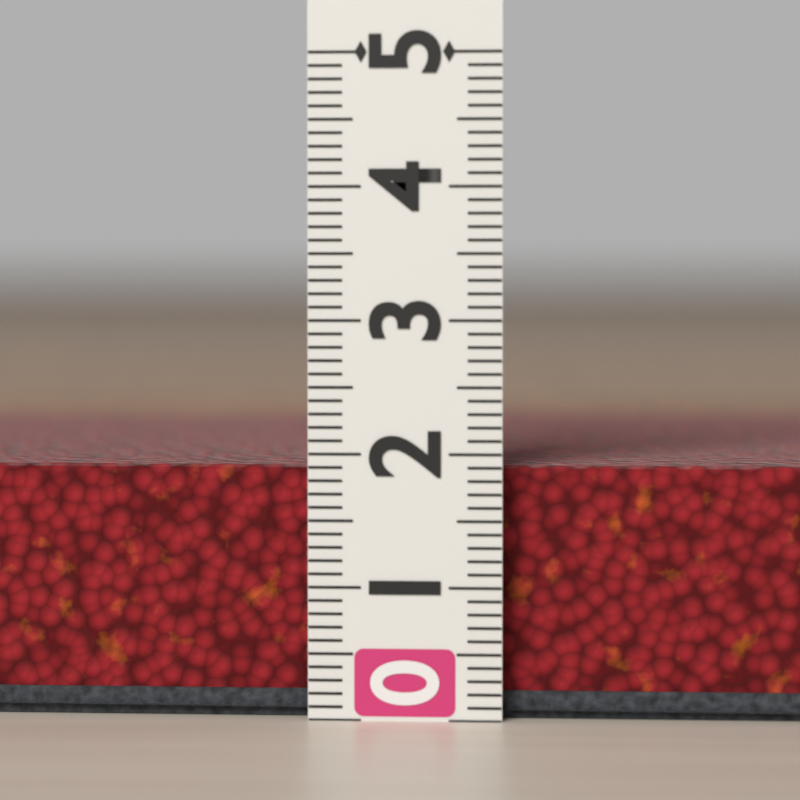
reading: 1.9 (no unit)
